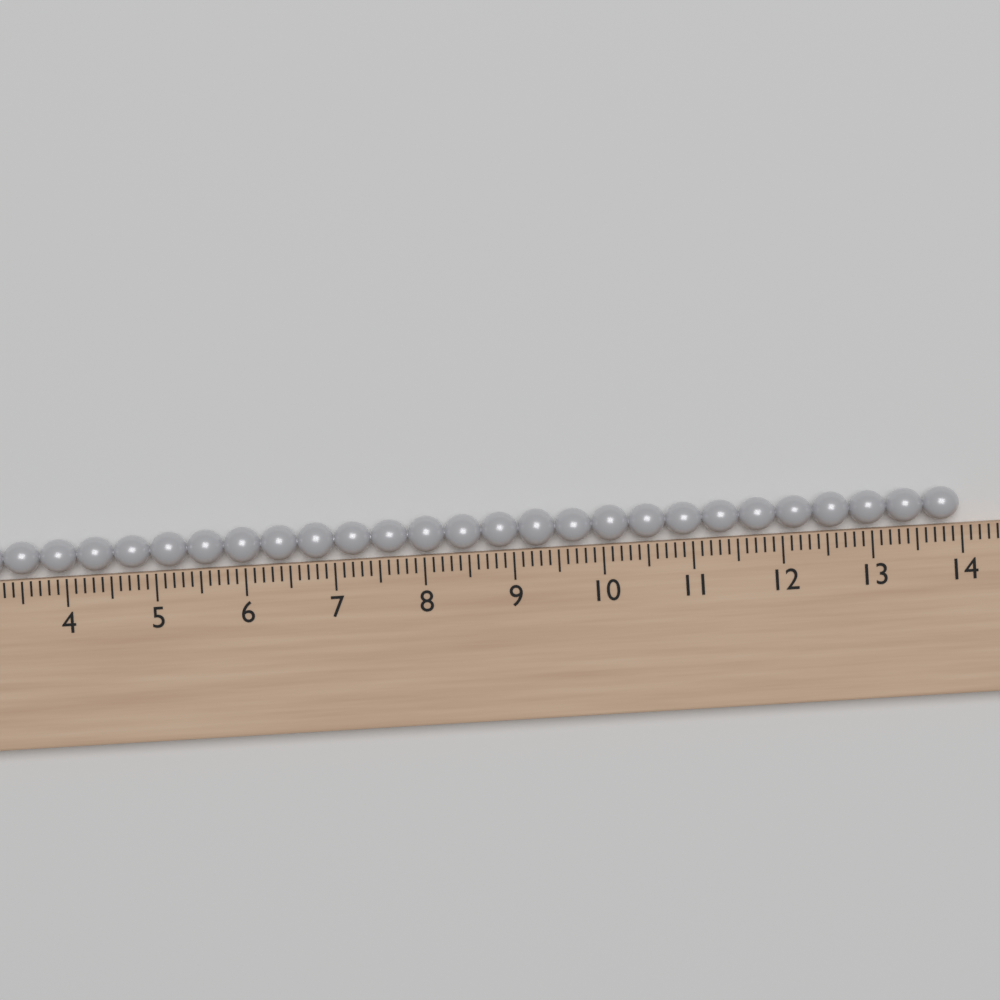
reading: 14.0 (no unit)
